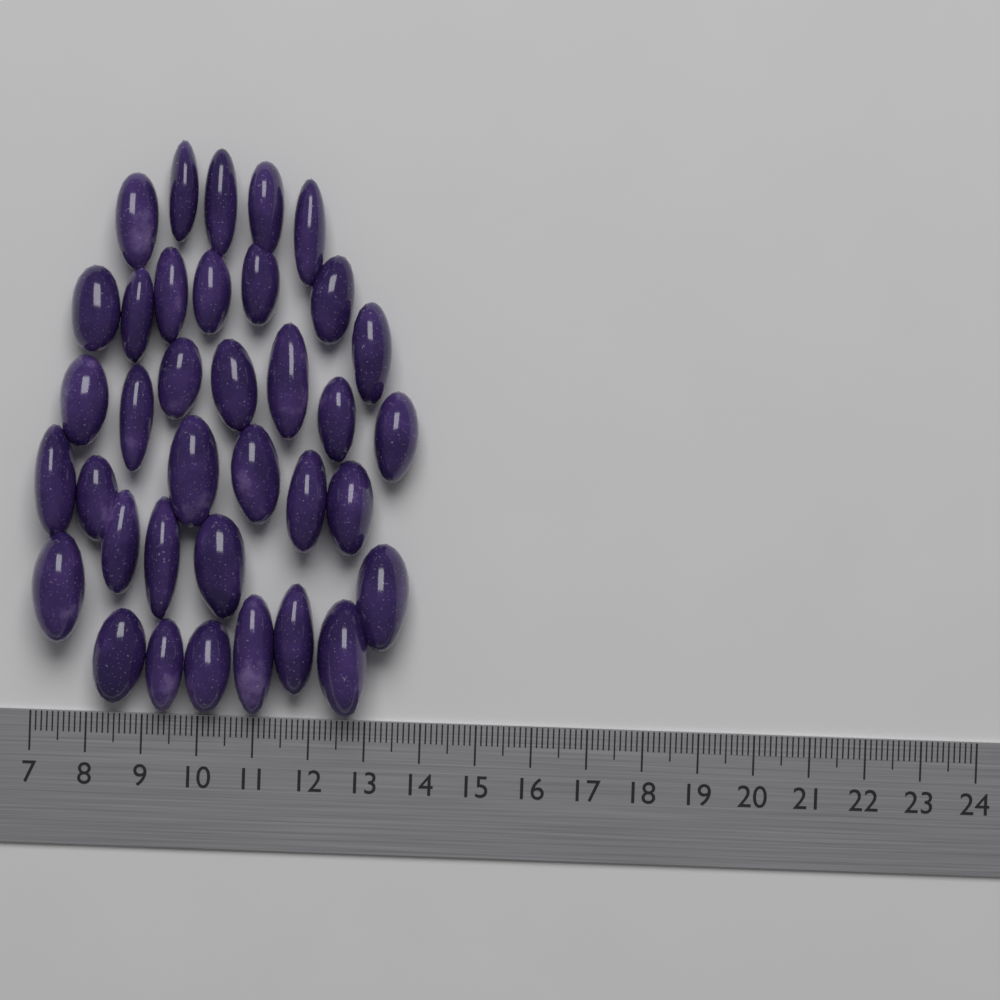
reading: 13.8 (no unit)
